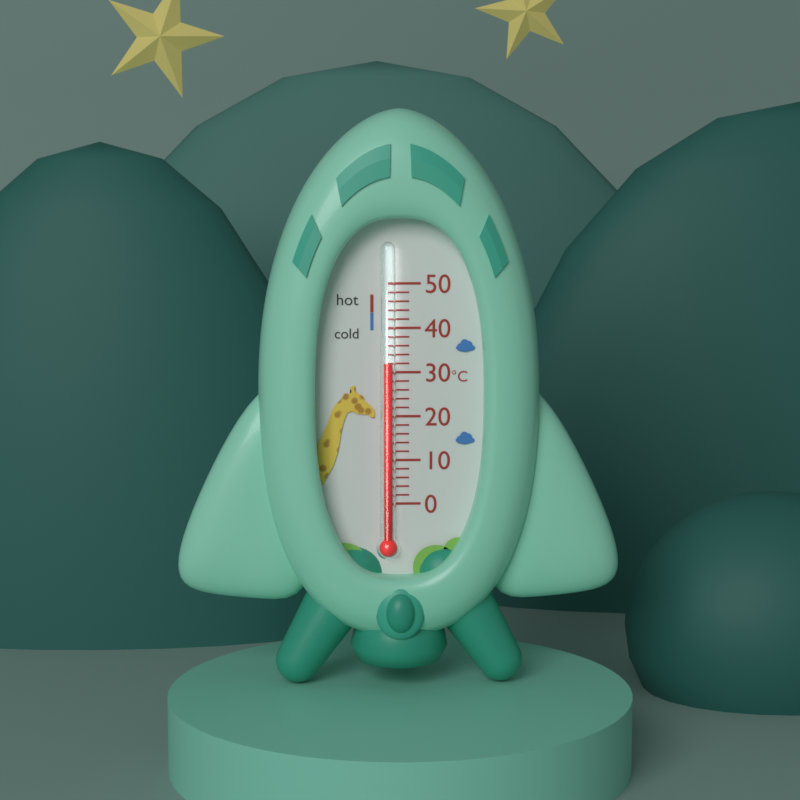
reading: 32 °C
